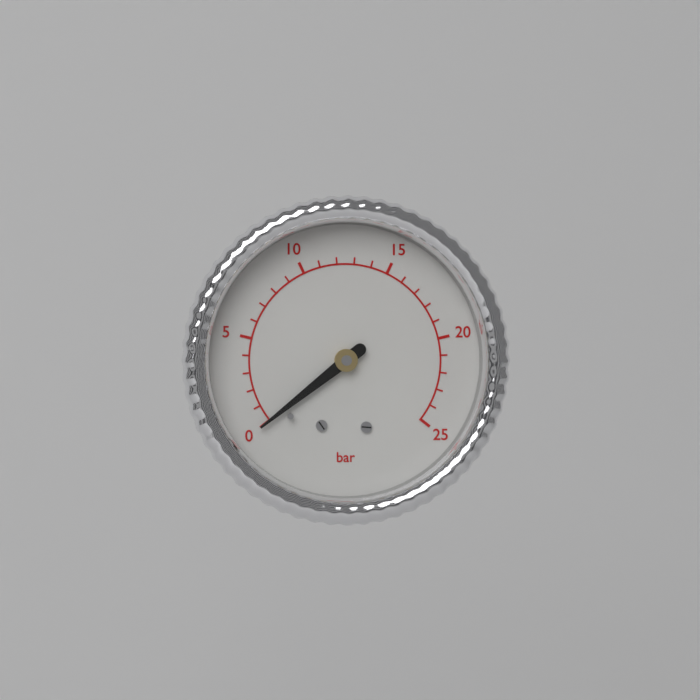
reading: 0 bar
